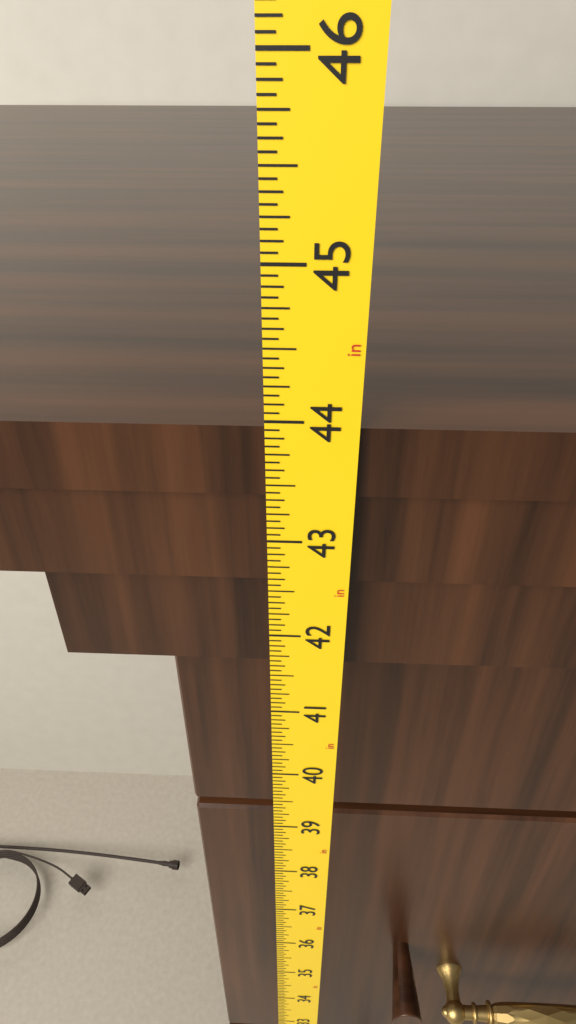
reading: 43.9375 in
